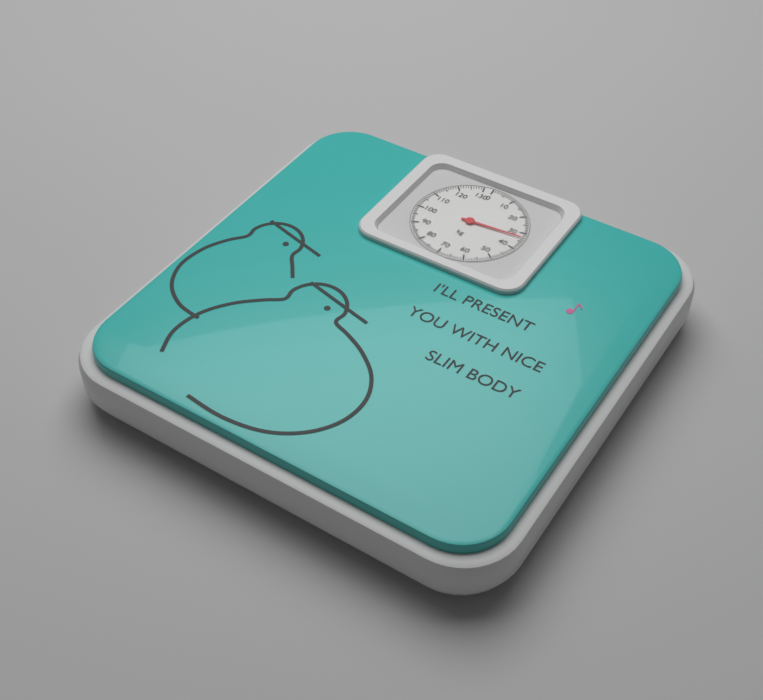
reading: 33 kg
